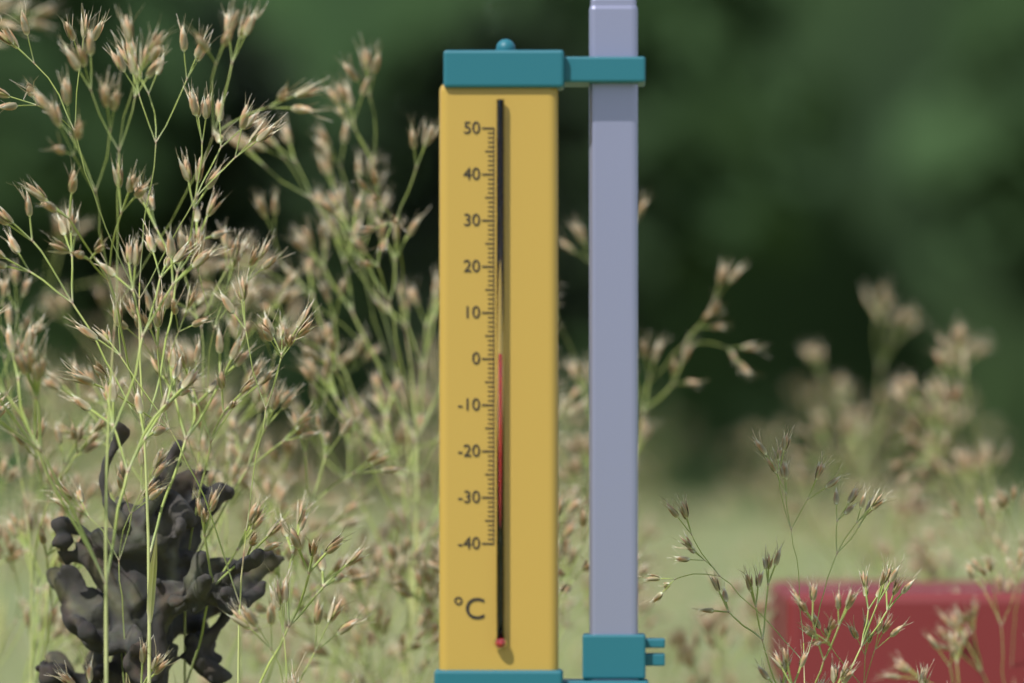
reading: 1 °C
